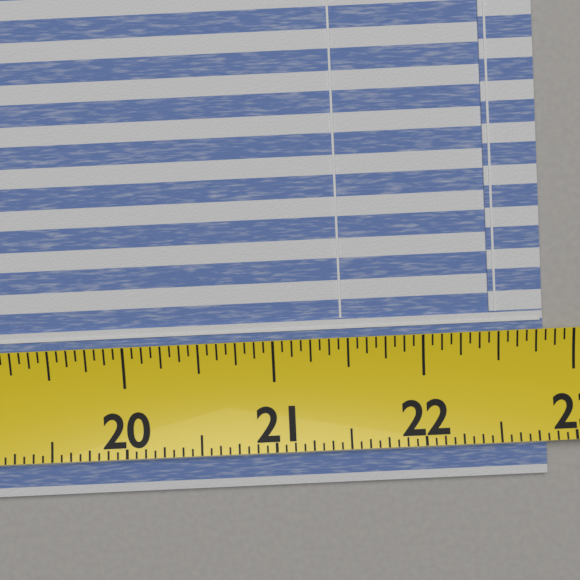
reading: 22.8125 (no unit)
